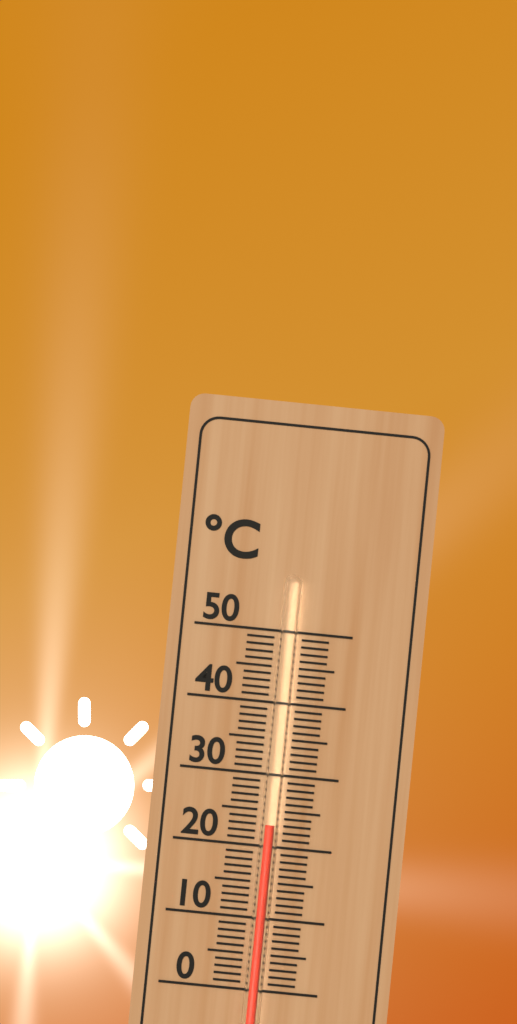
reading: 23 °C
